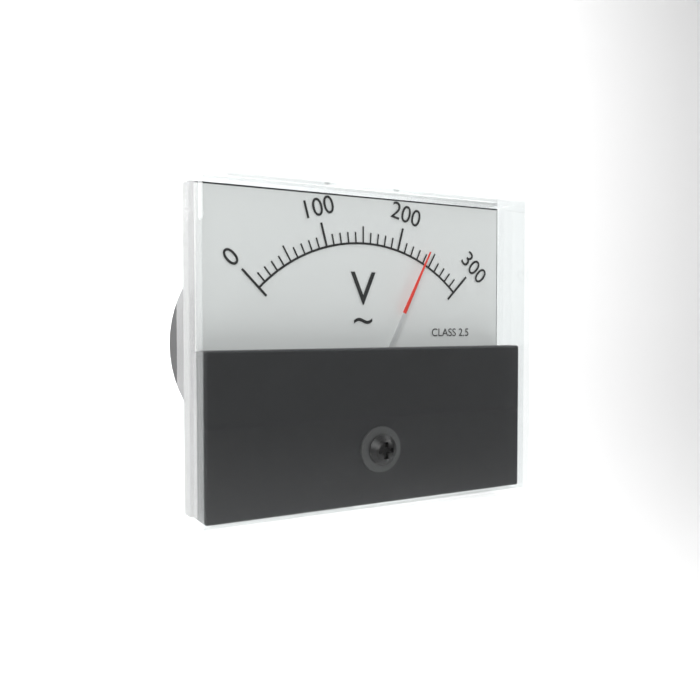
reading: 240 V
